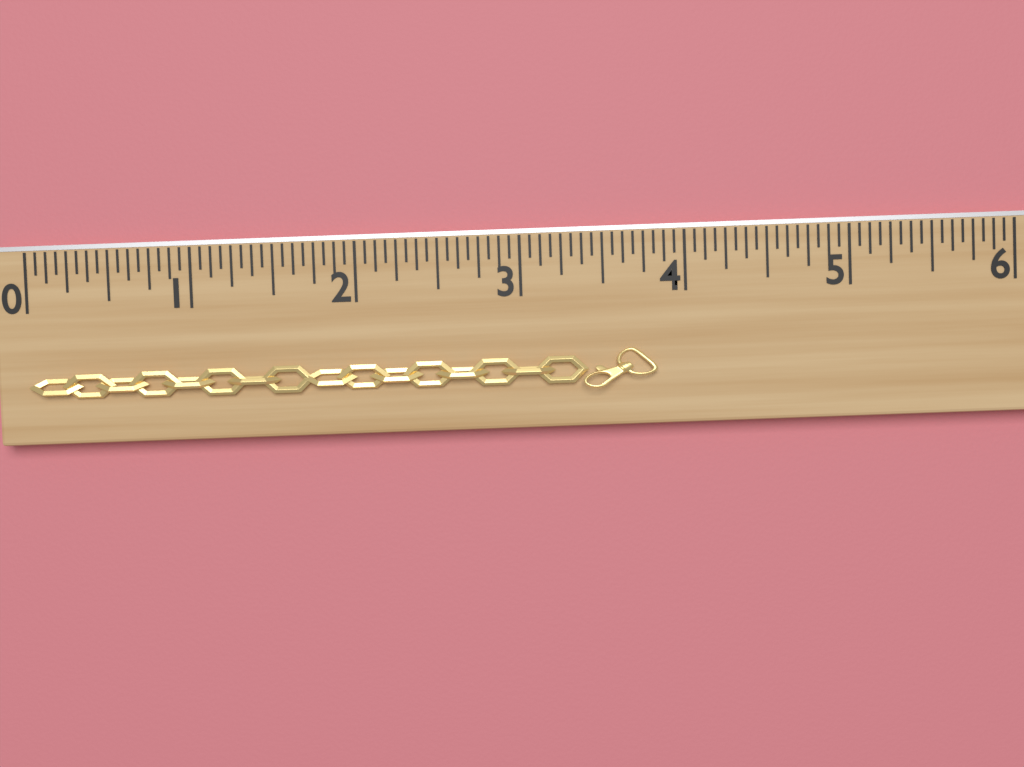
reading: 3.8125 (no unit)
